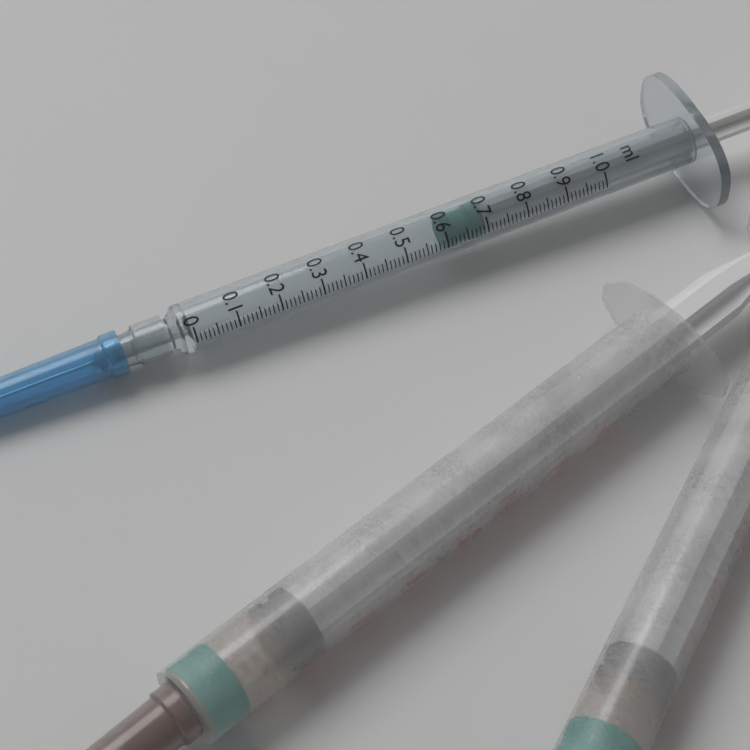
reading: 0.60 ml
